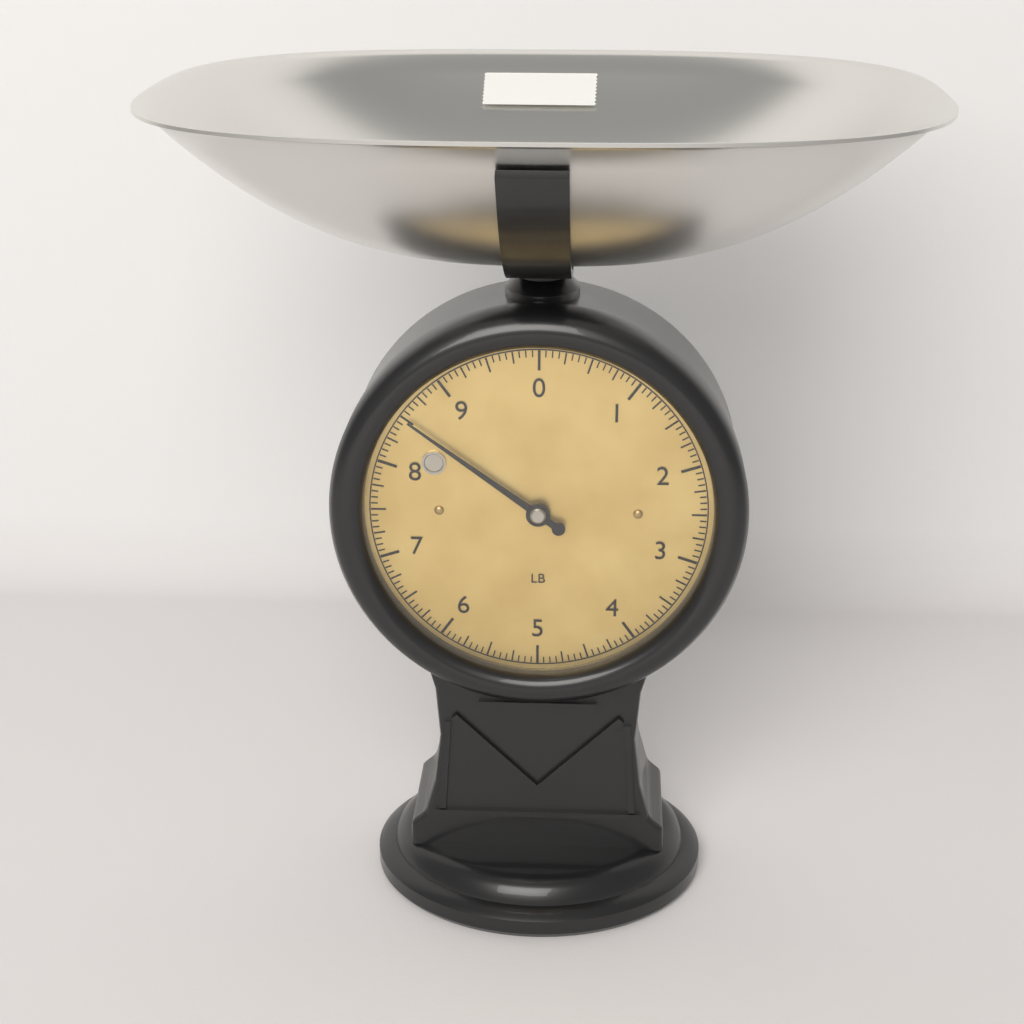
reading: 8.5000 lb
